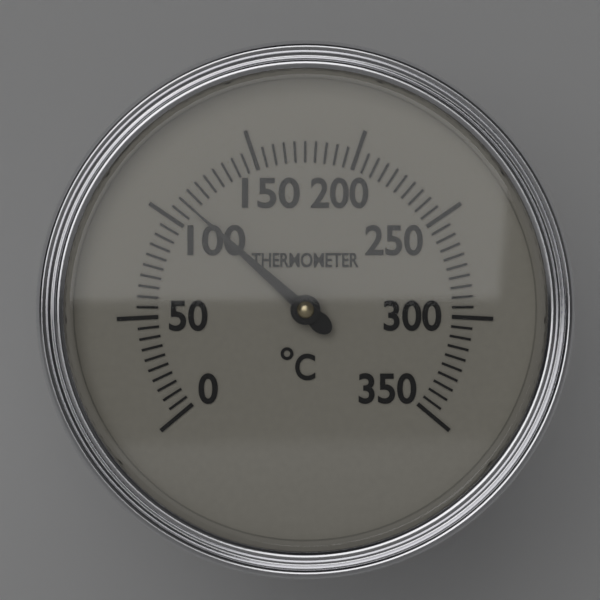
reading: 110 °C
